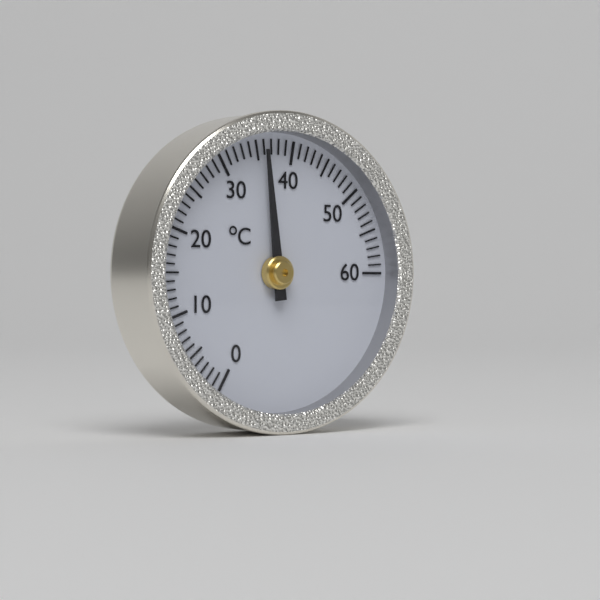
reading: 36 °C
